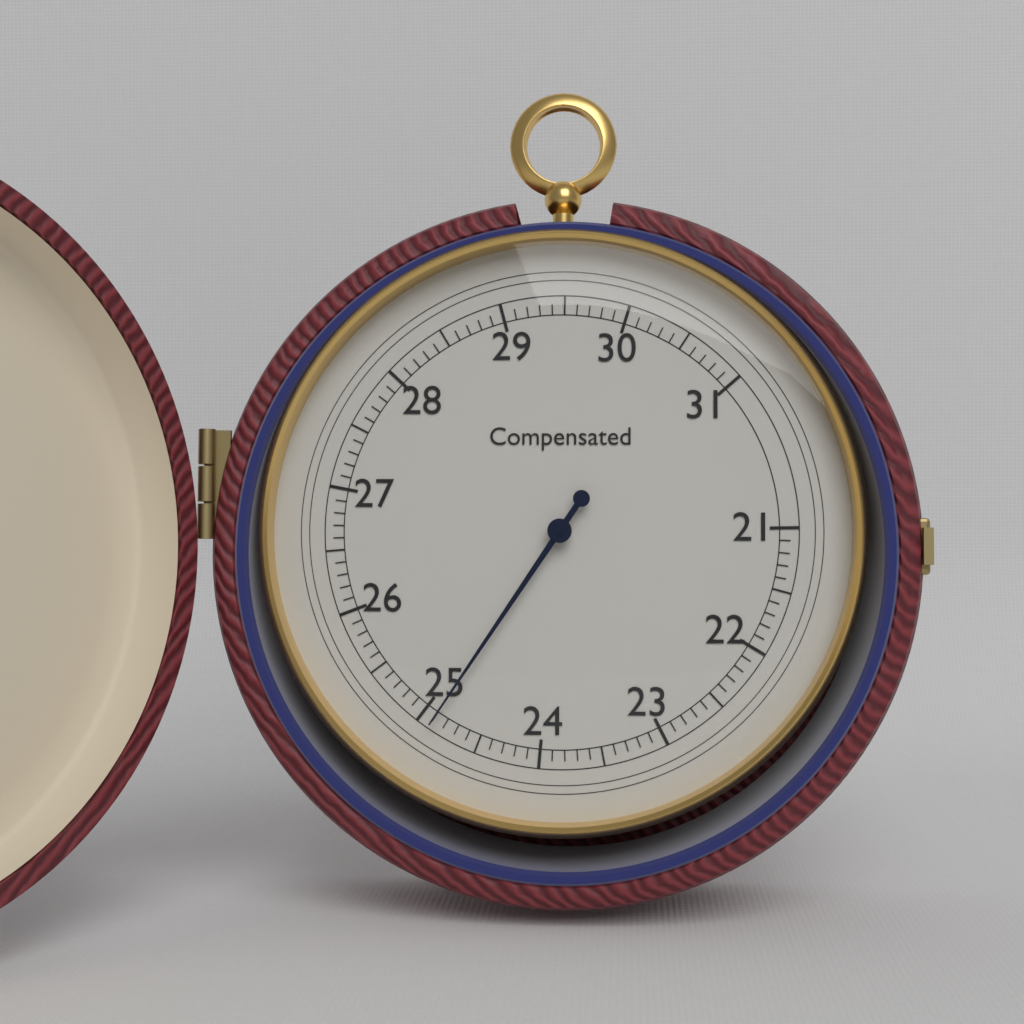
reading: 24.9 (no unit)
